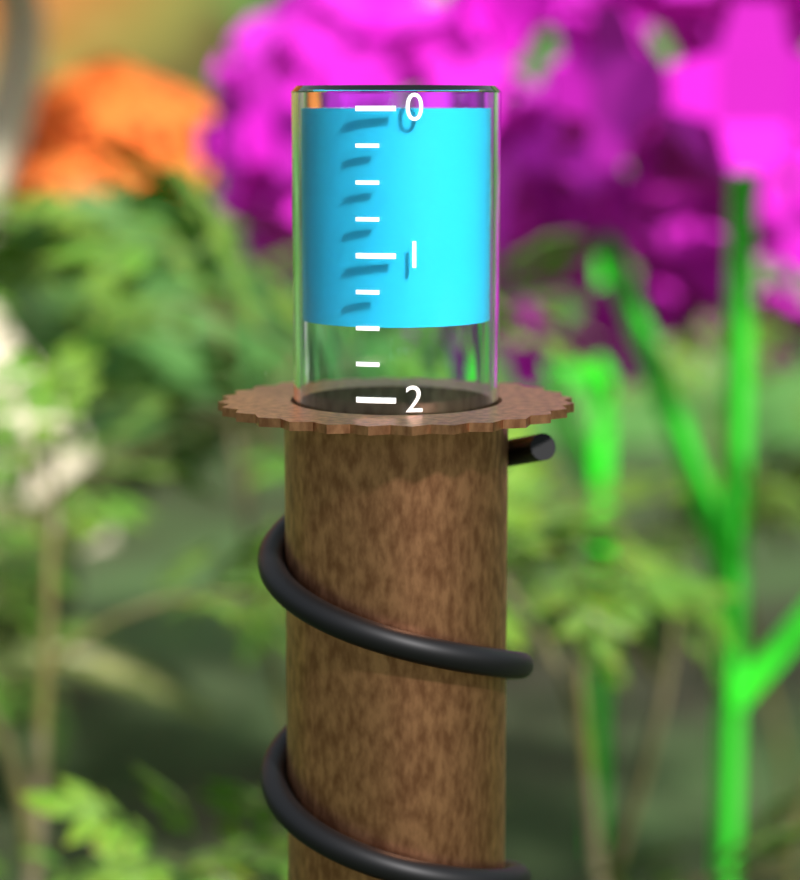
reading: 1.50 (no unit)
